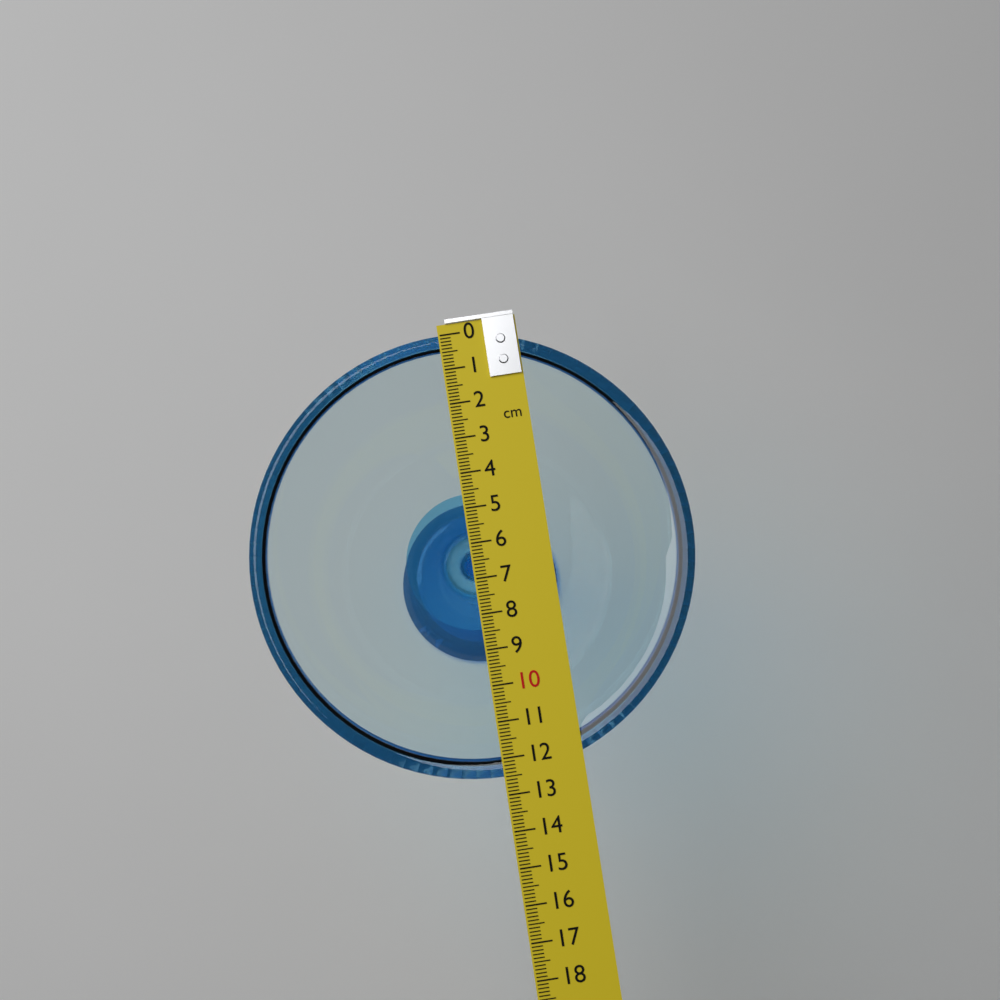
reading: 12.5 cm
